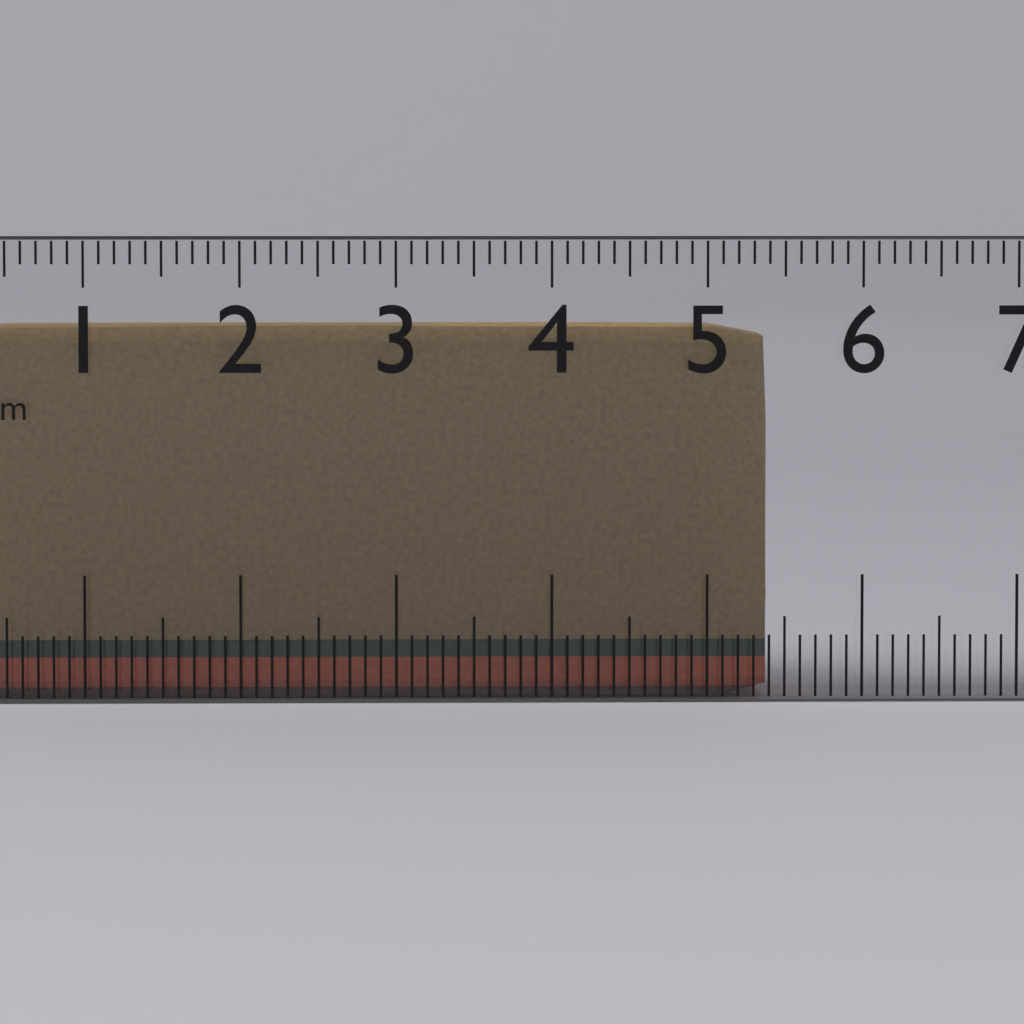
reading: 5.4 cm
